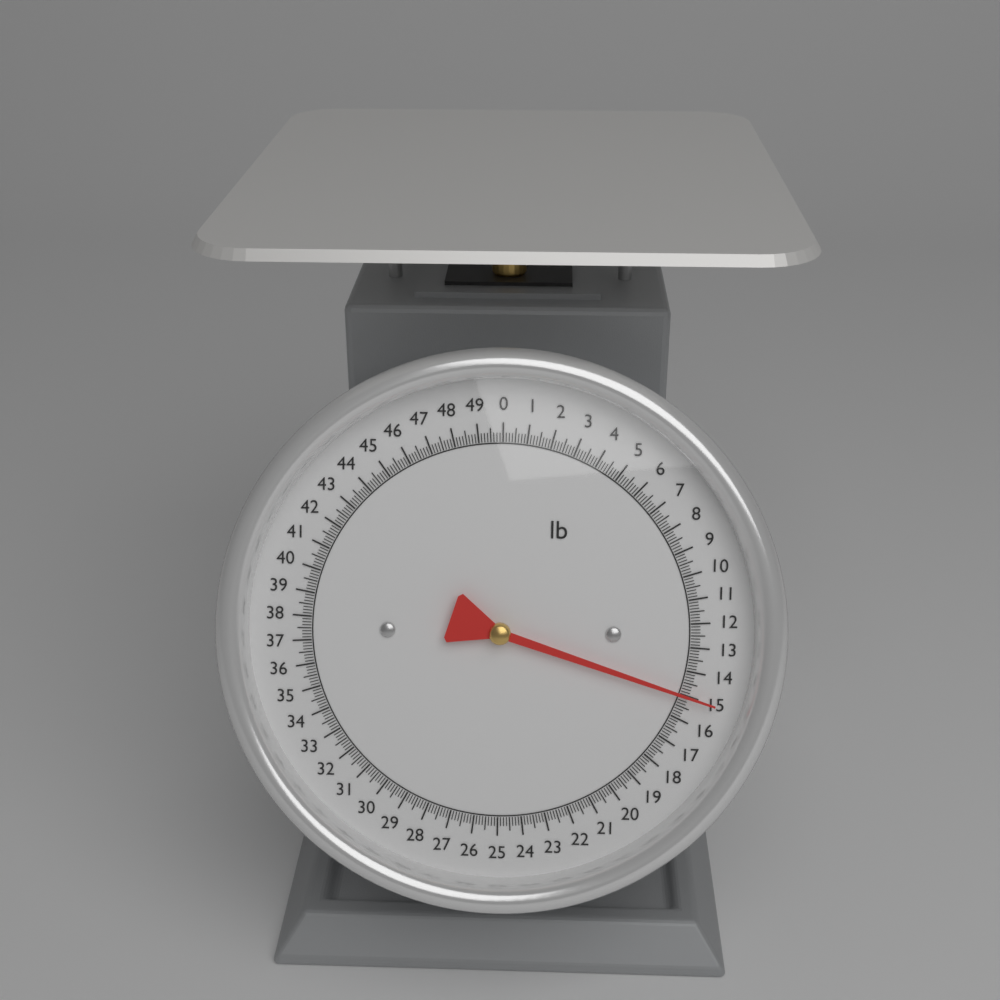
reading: 15.000 lb
